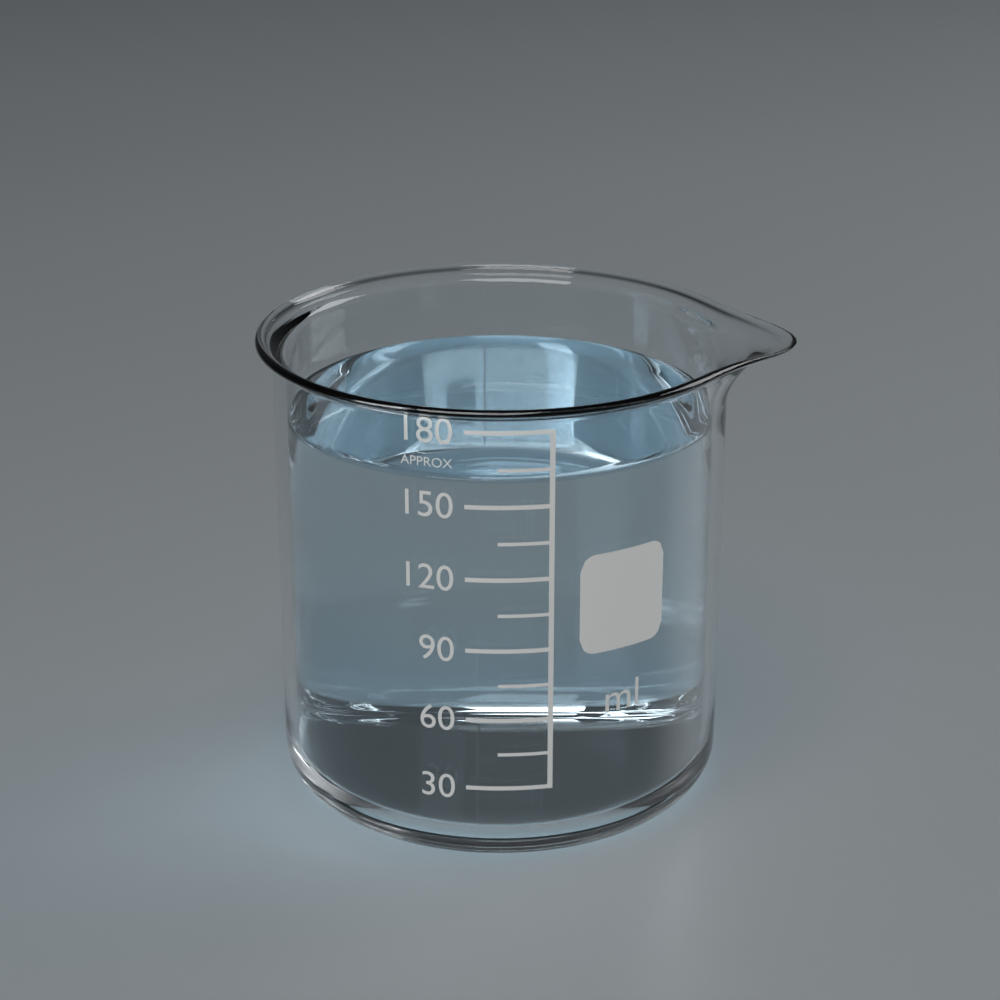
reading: 160 ml
